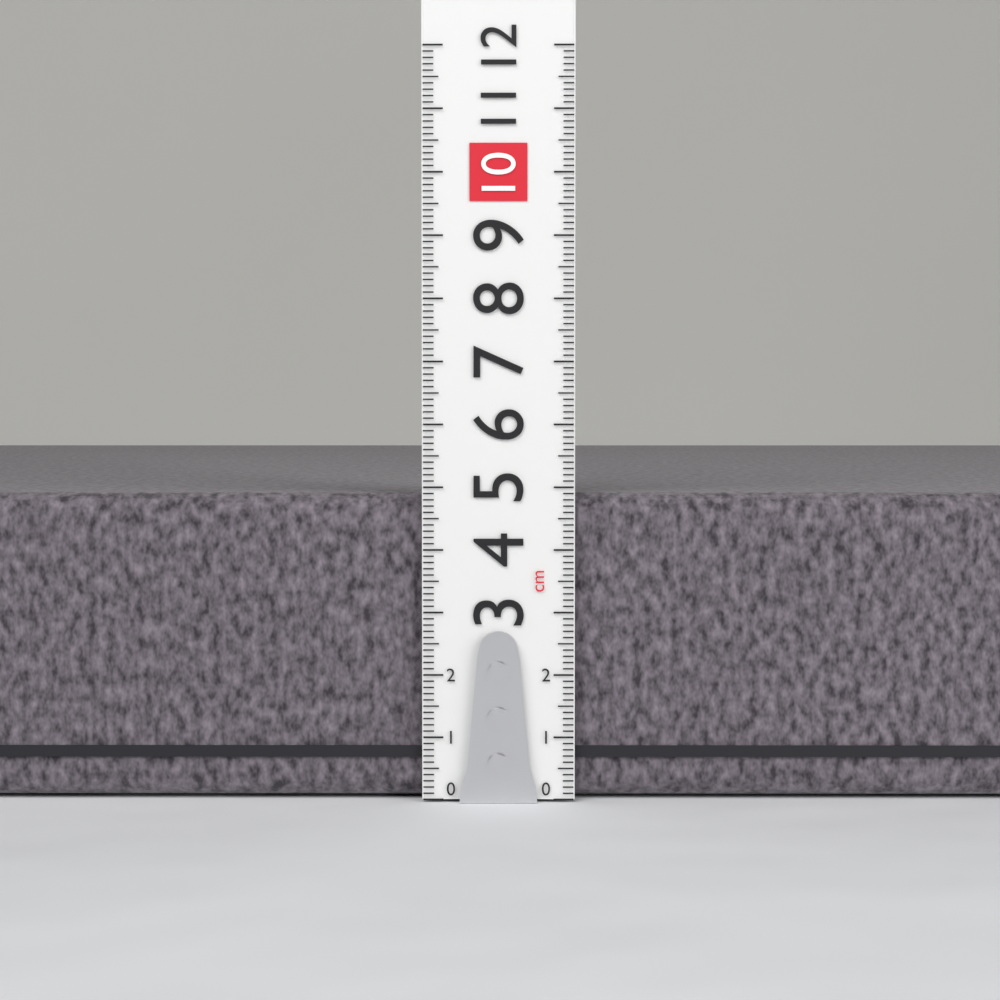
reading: 4.9 cm
